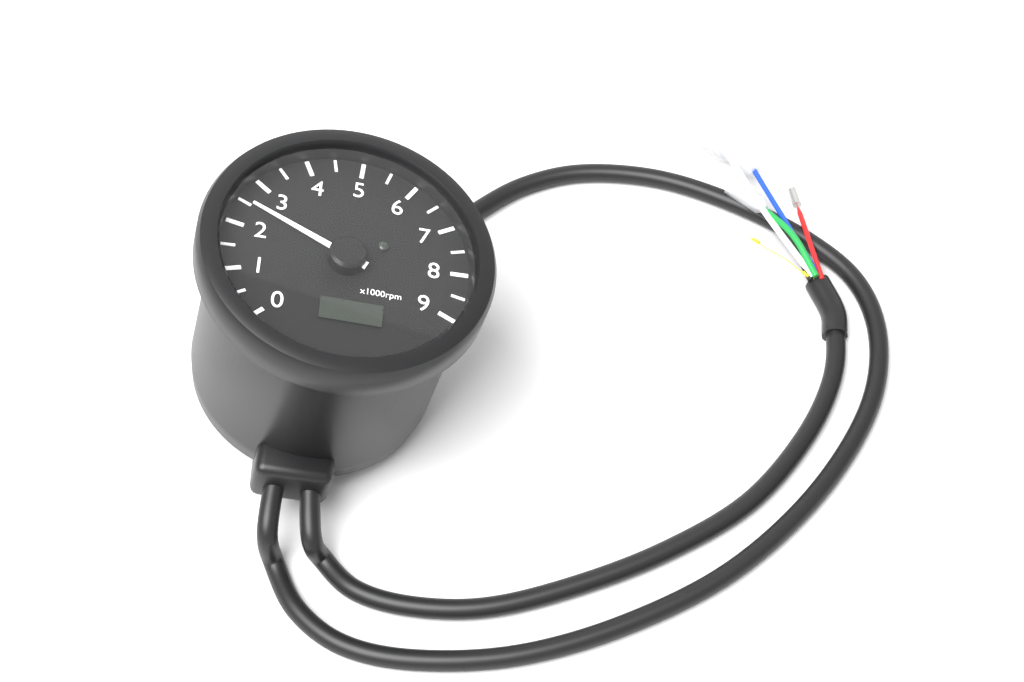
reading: 2500 rpm
